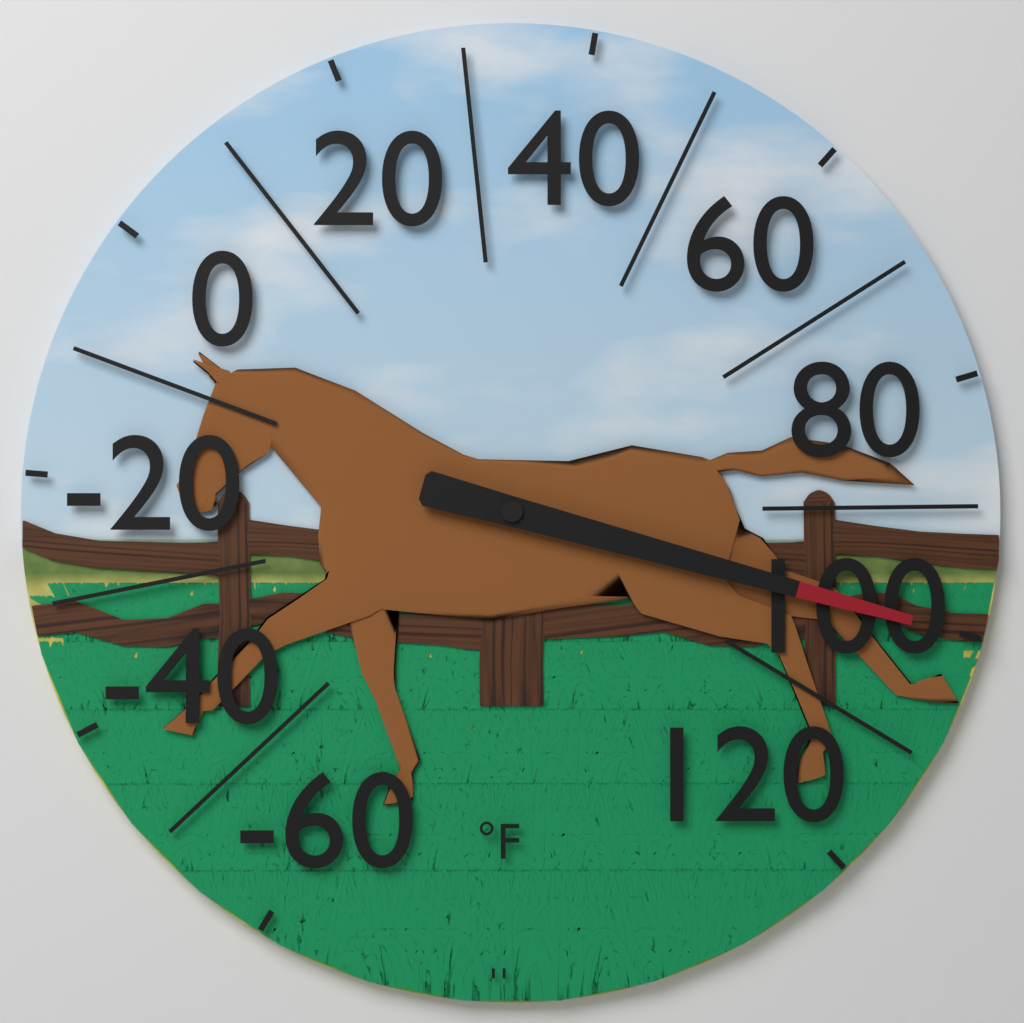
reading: 100 °F
